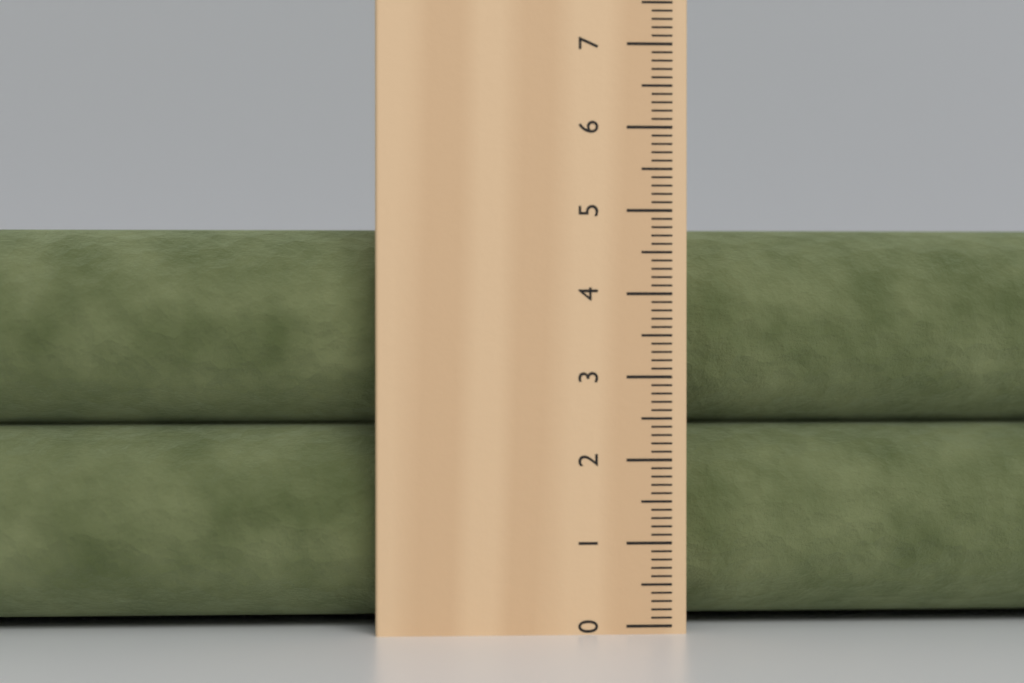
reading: 4.8 cm
